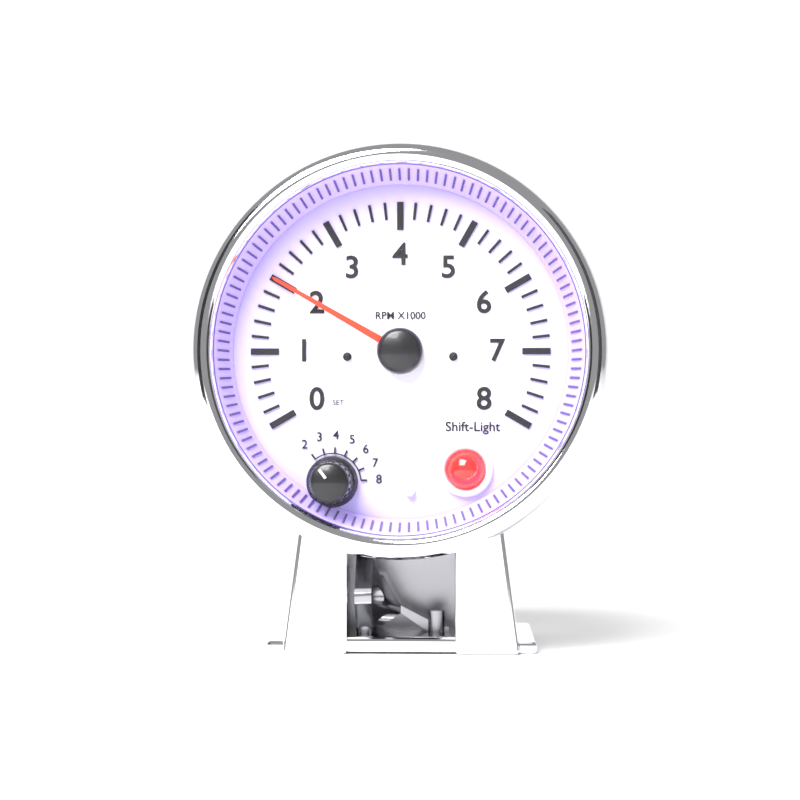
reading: 2.0 RPM x1000
